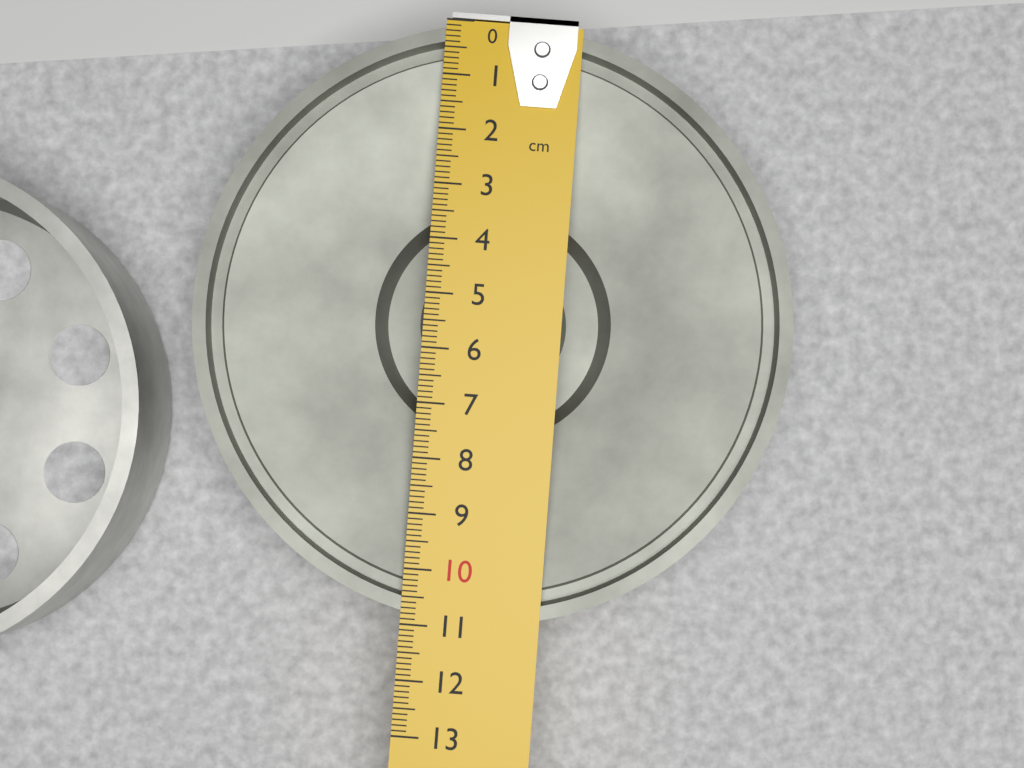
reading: 10.9 cm
